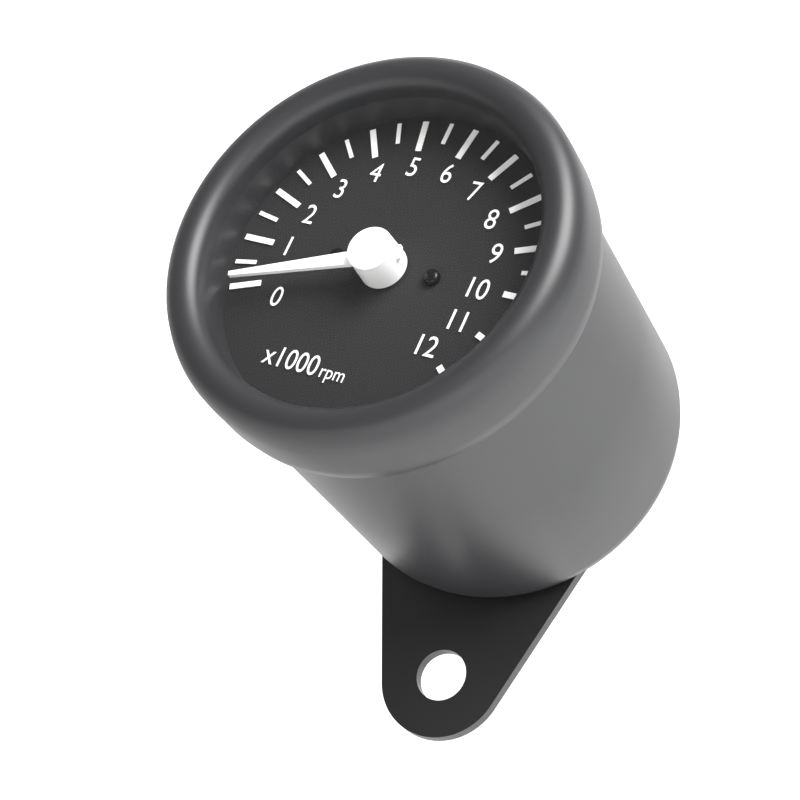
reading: 0 rpm
